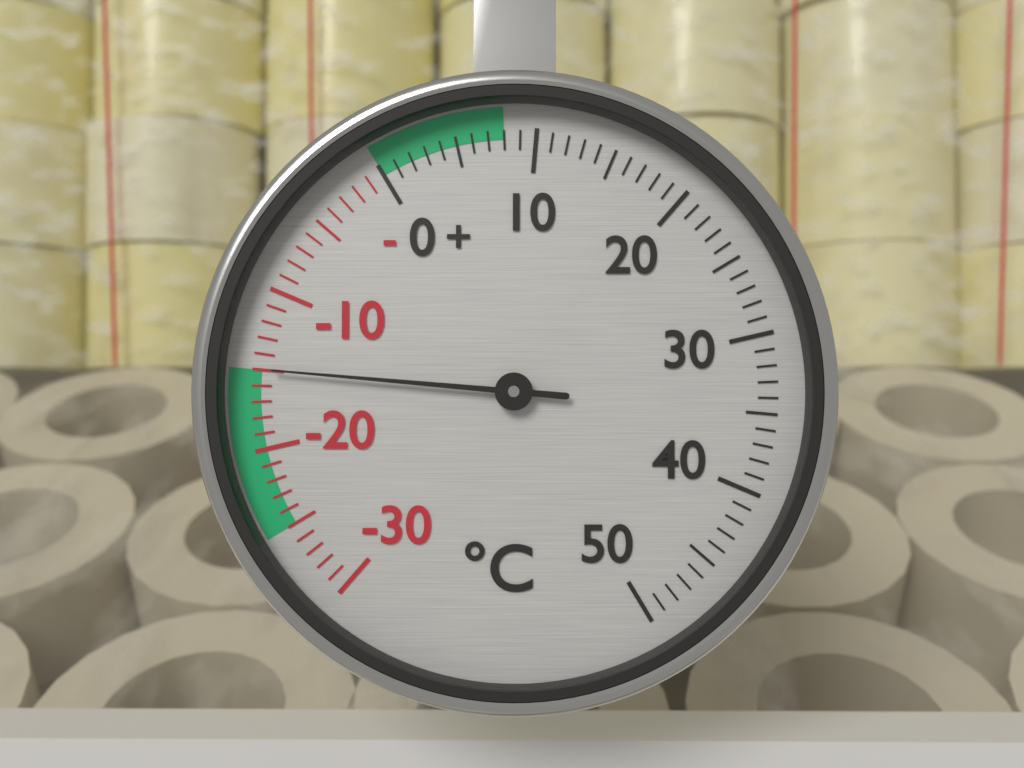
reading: -15 °C
